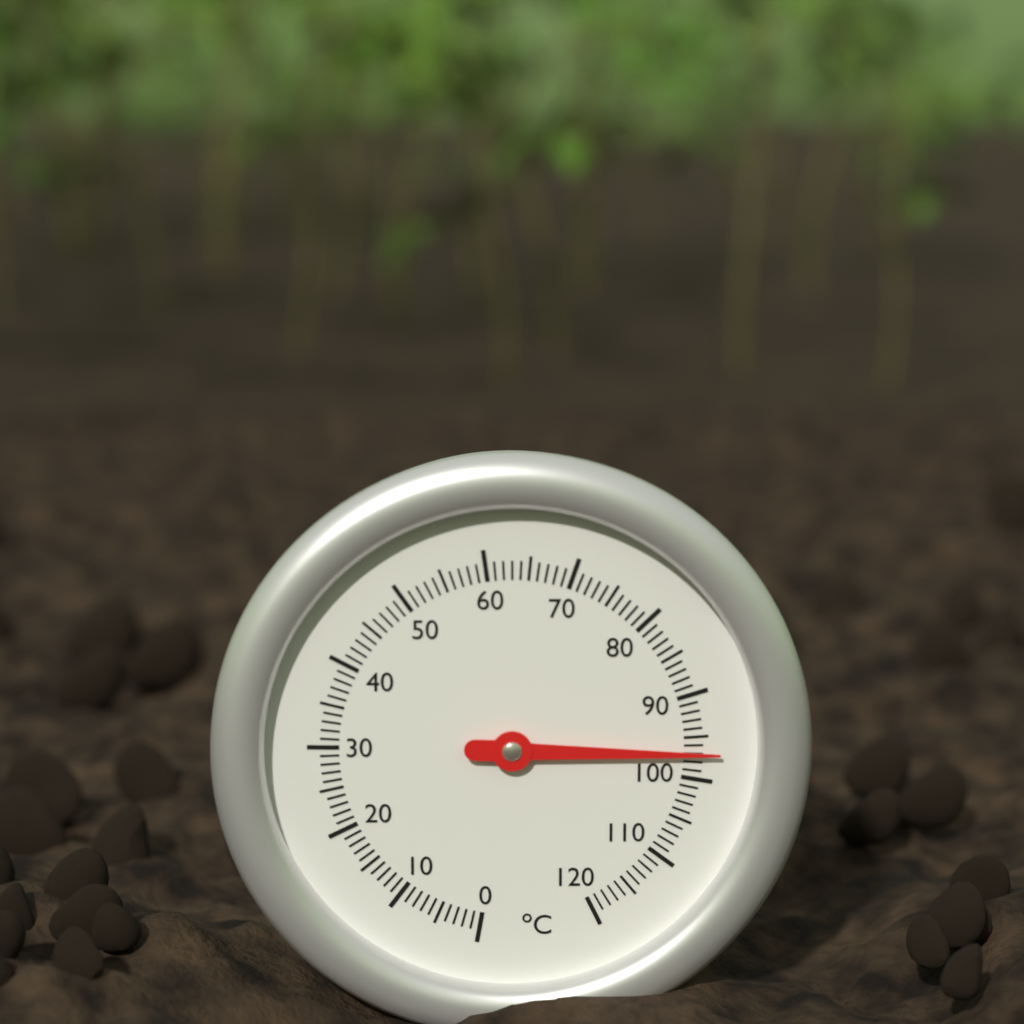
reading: 97 °C
